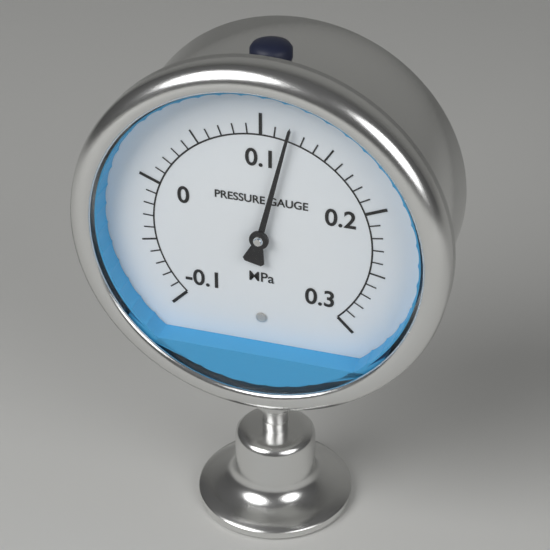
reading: 0.12 MPa
